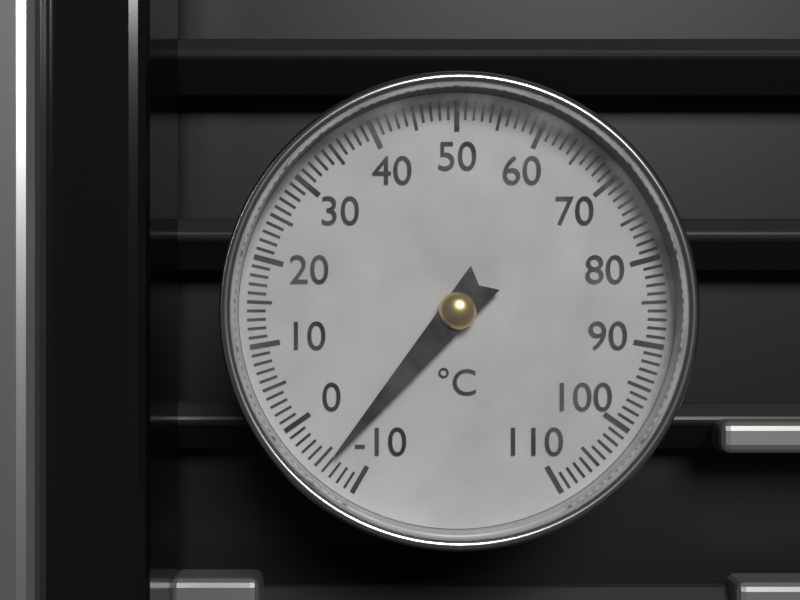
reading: -6 °C
